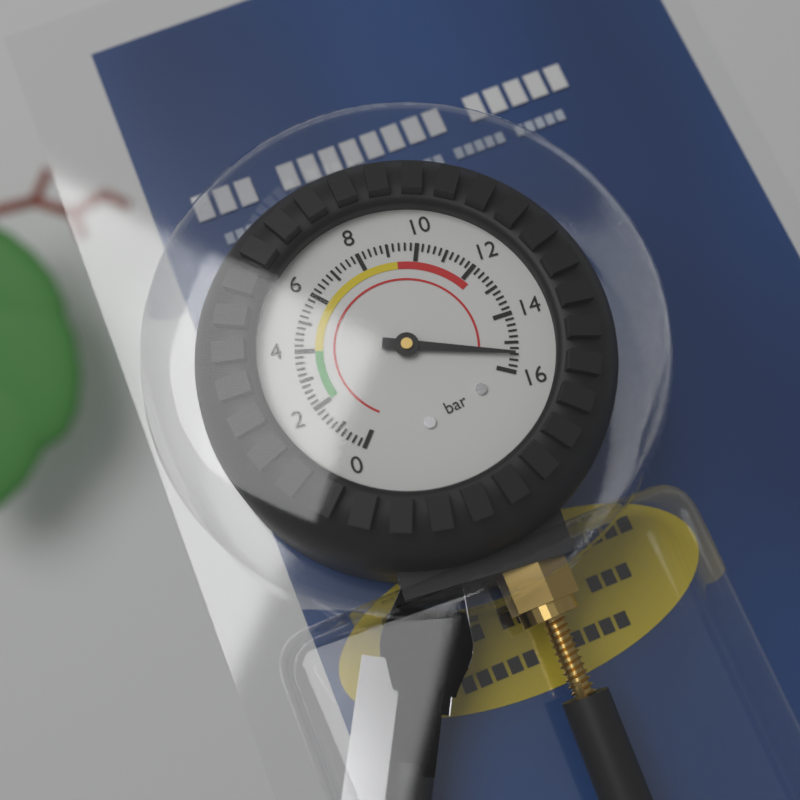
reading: 15.4 bar
